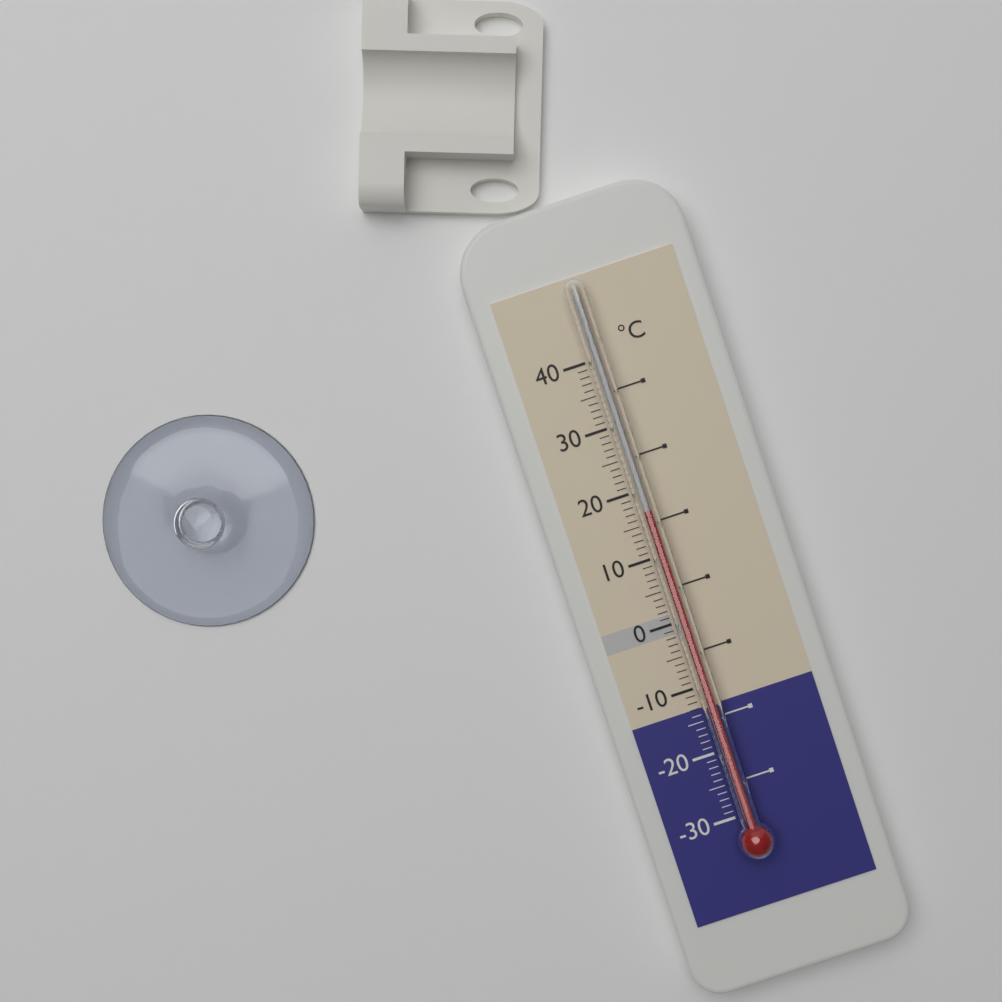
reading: 17 °C
